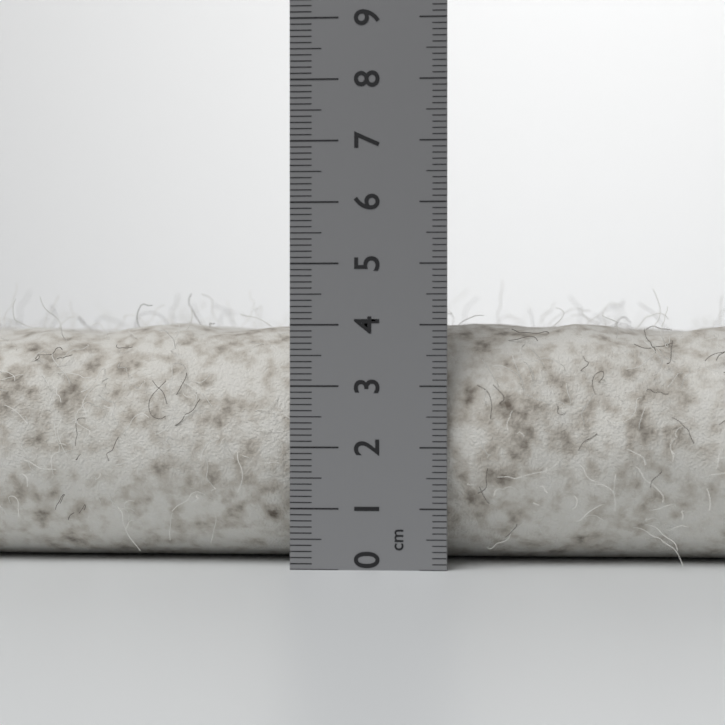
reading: 4.1 cm
